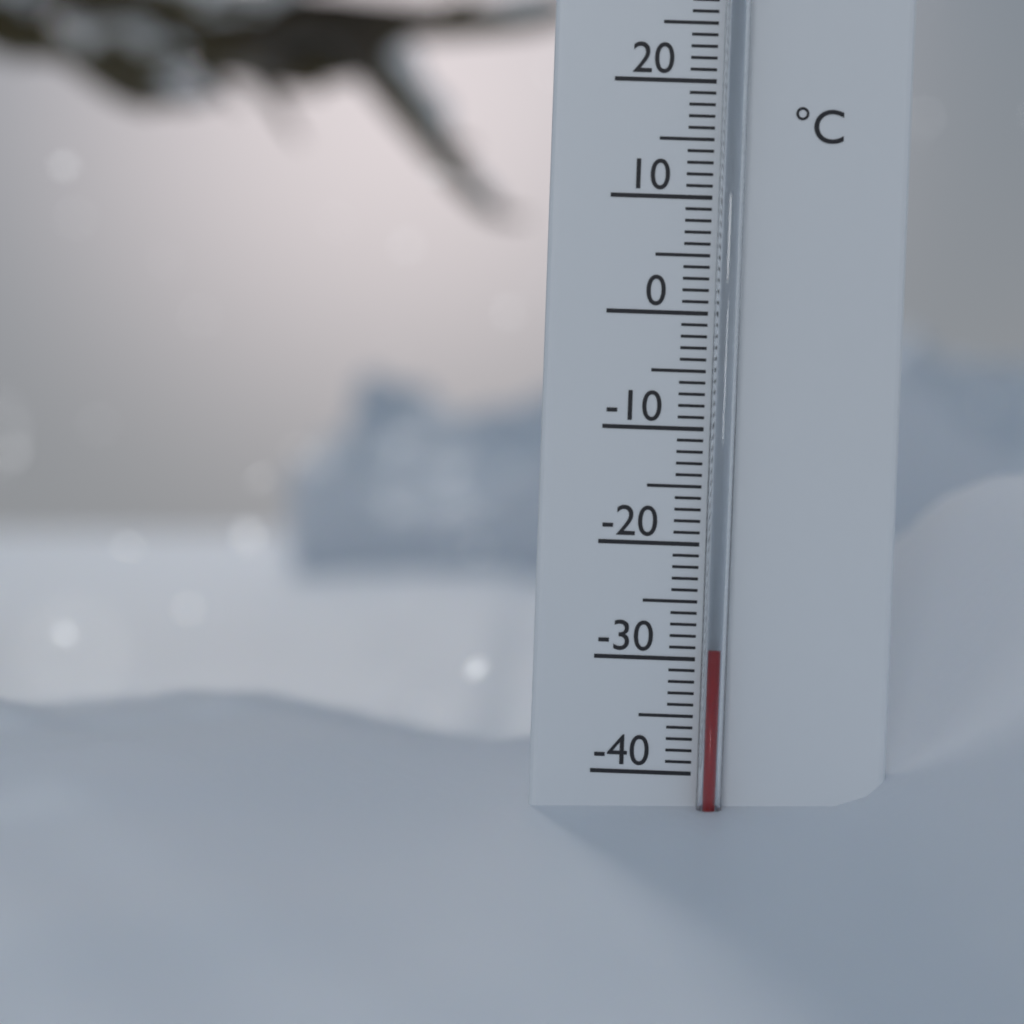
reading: -29 °C
